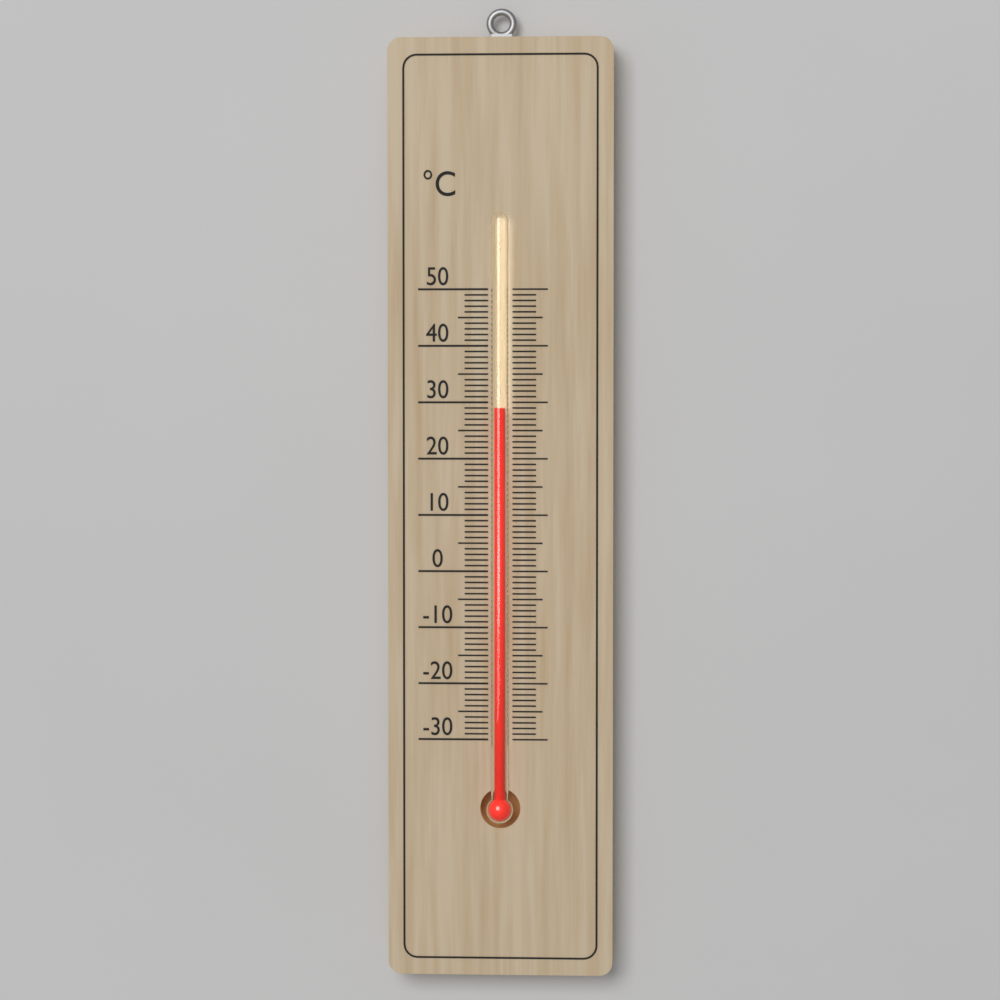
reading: 29 °C
